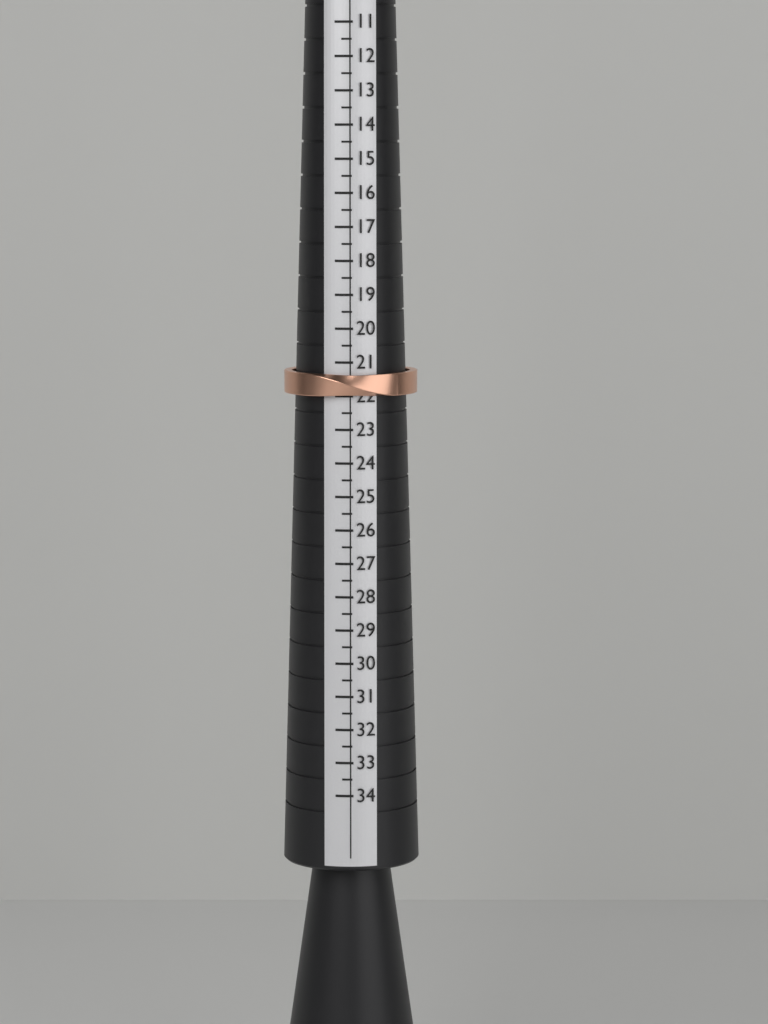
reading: 22.0 (no unit)
